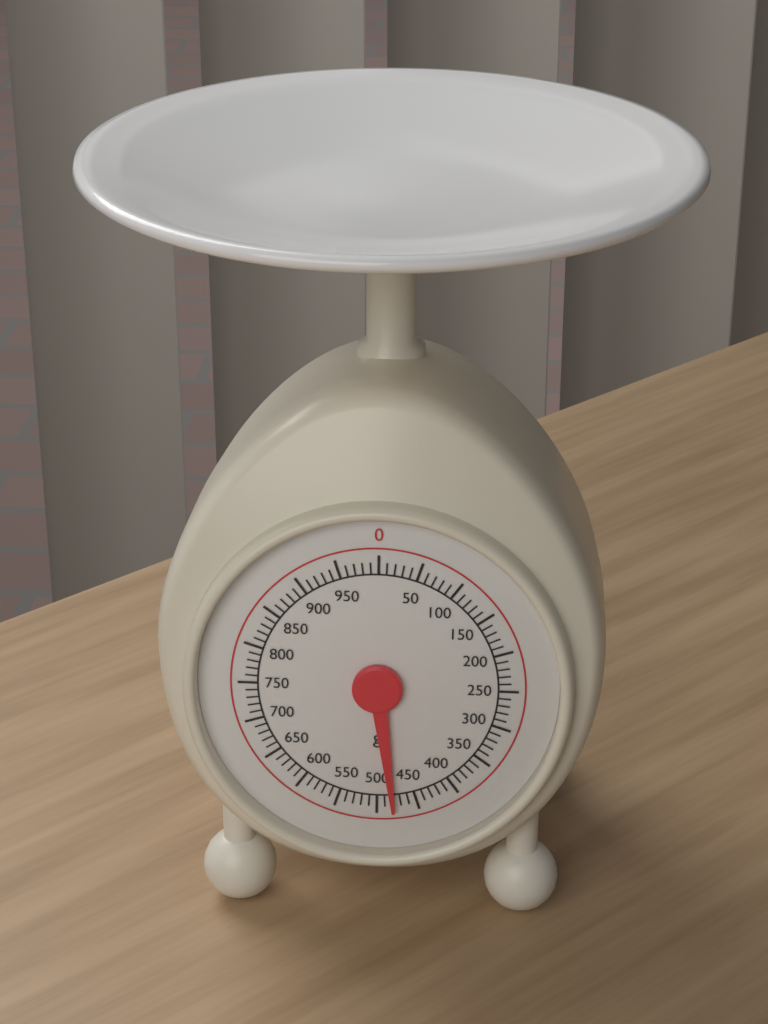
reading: 480 g
